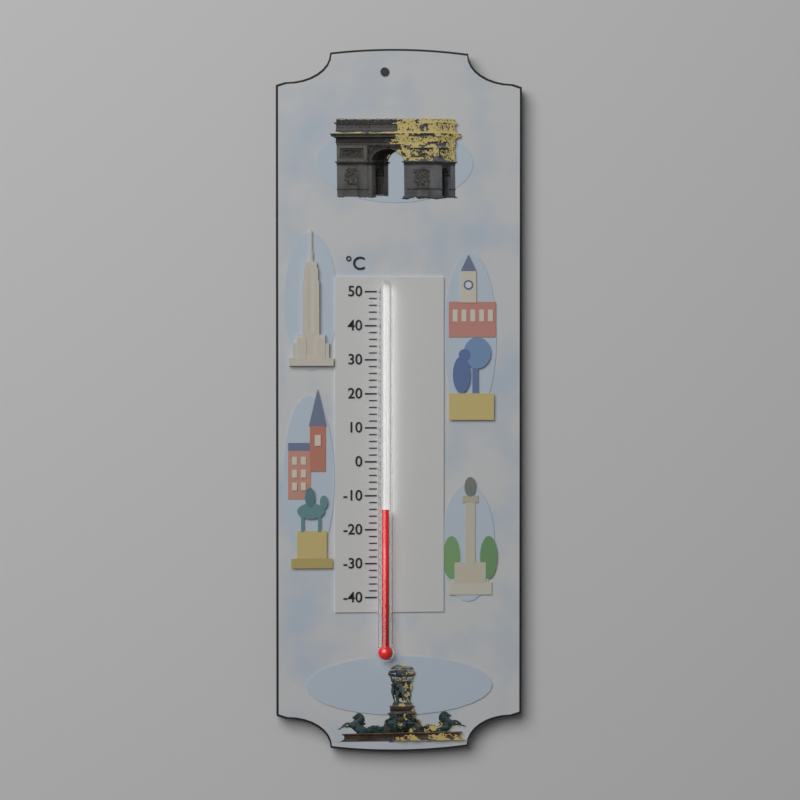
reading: -14 °C
